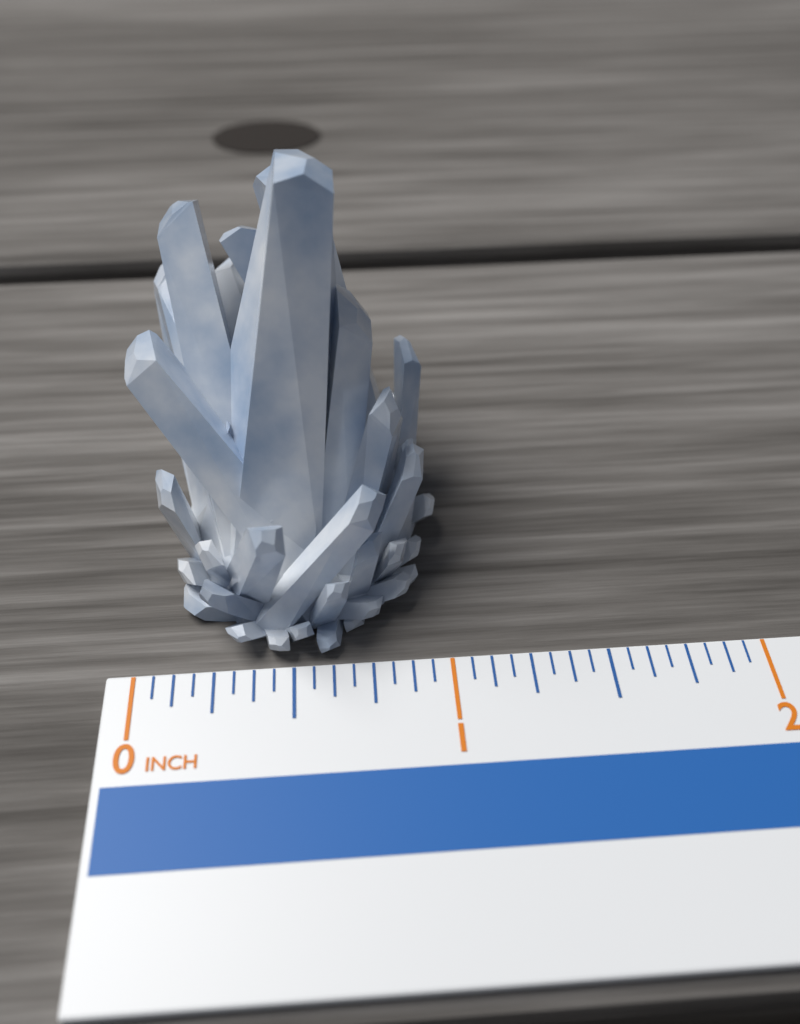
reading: 1.0000 in
